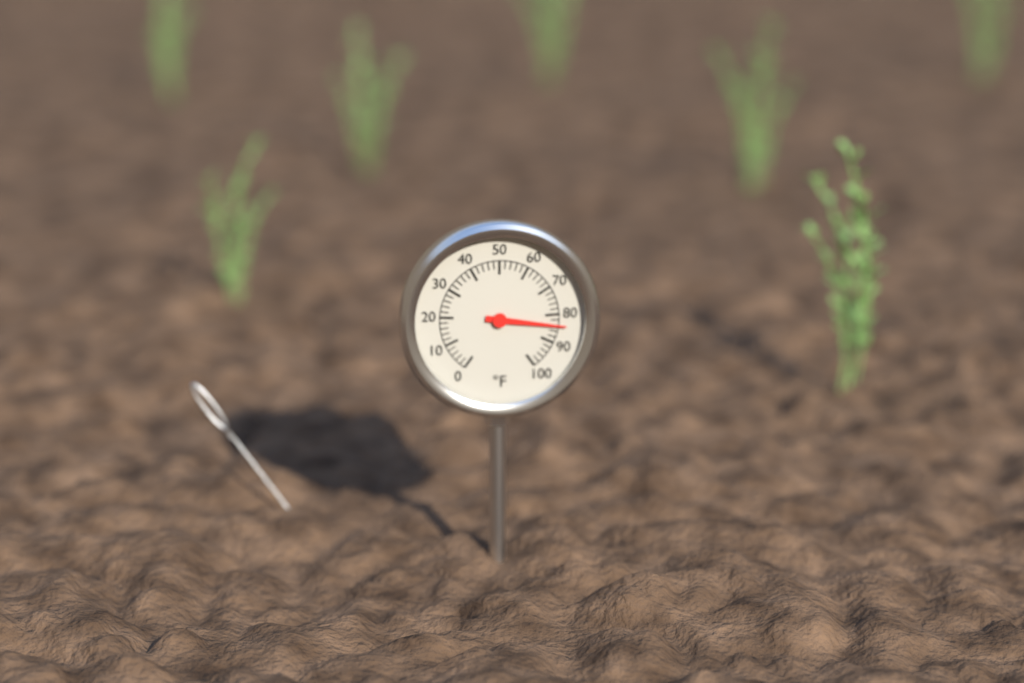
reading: 84 °F
